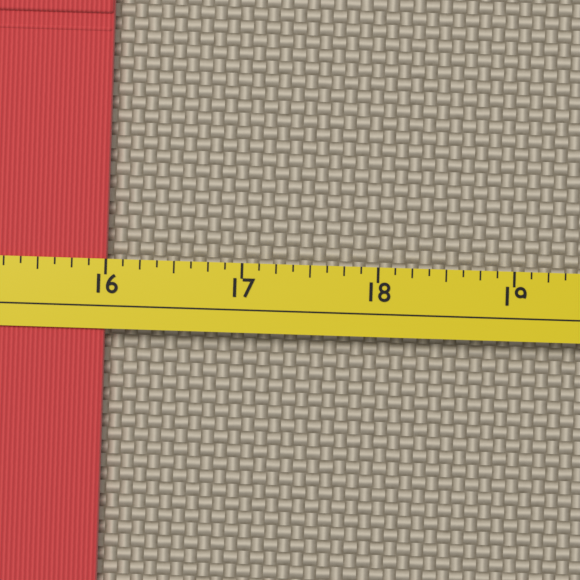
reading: 16.000 (no unit)
